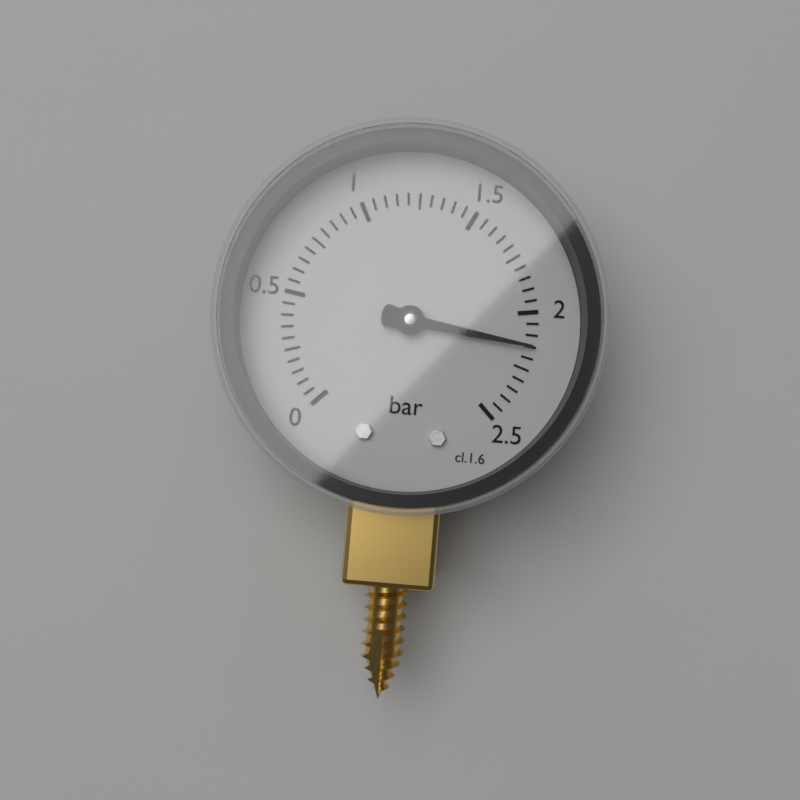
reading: 2.15 bar
